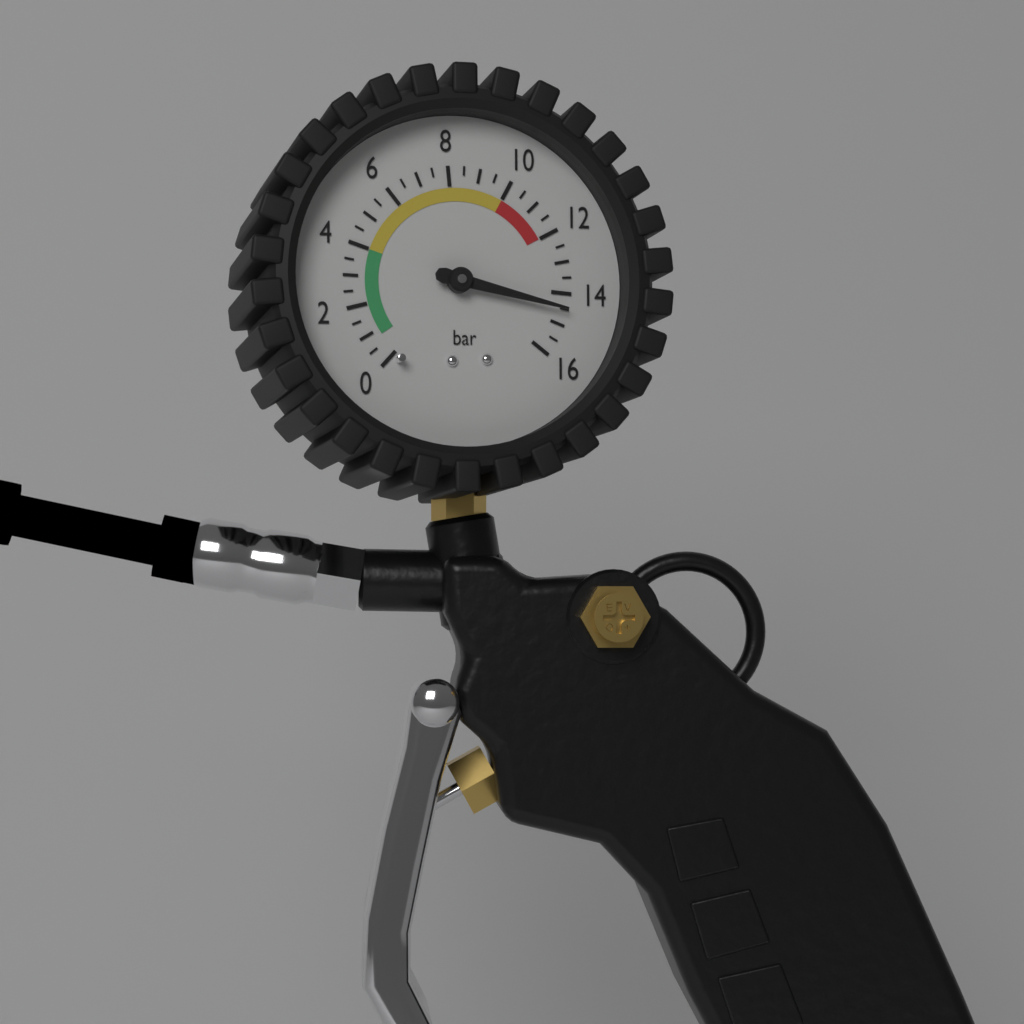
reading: 14.5 bar
